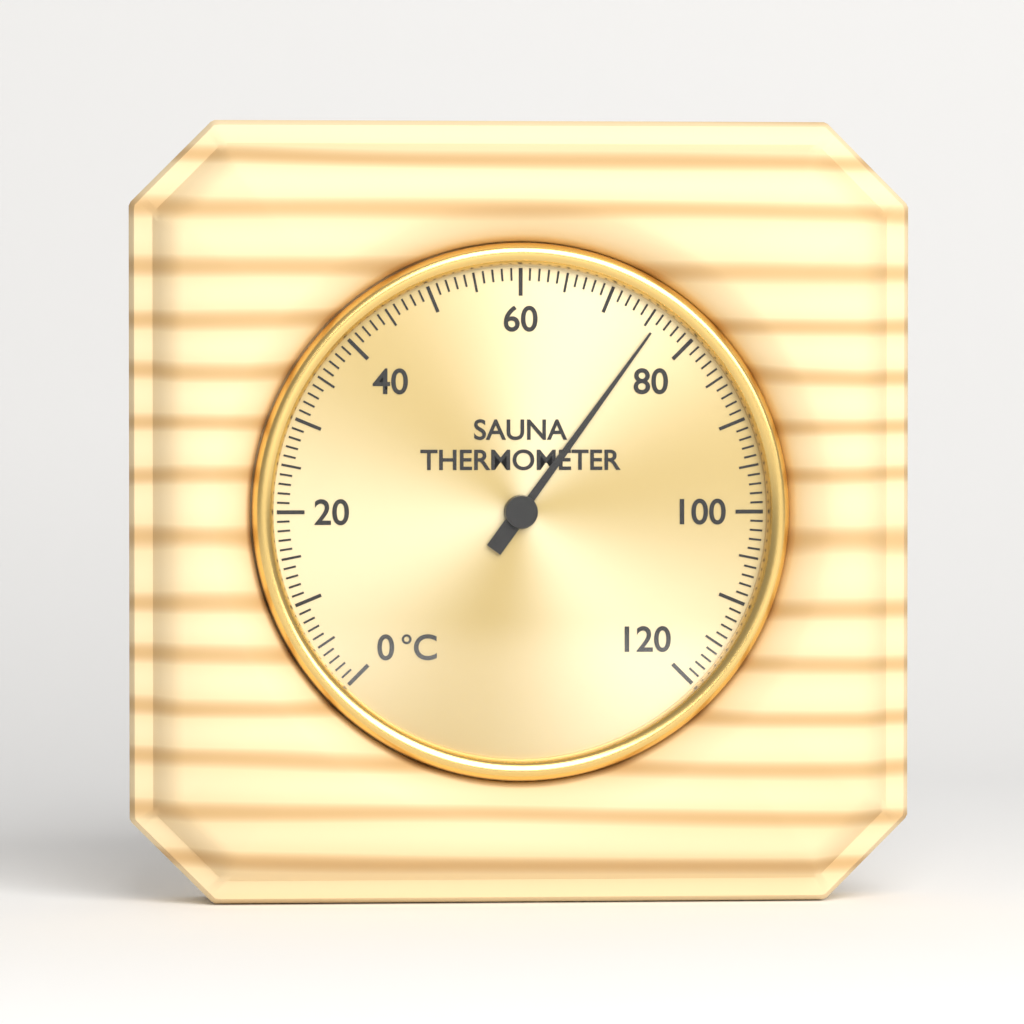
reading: 76 °C
